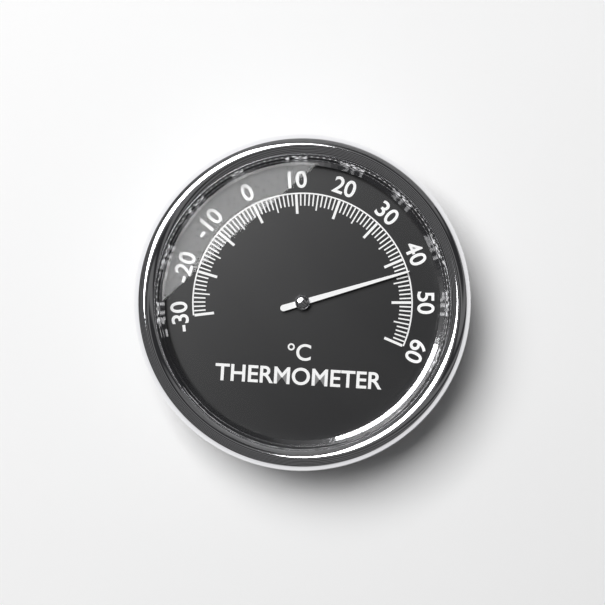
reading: 43 °C
